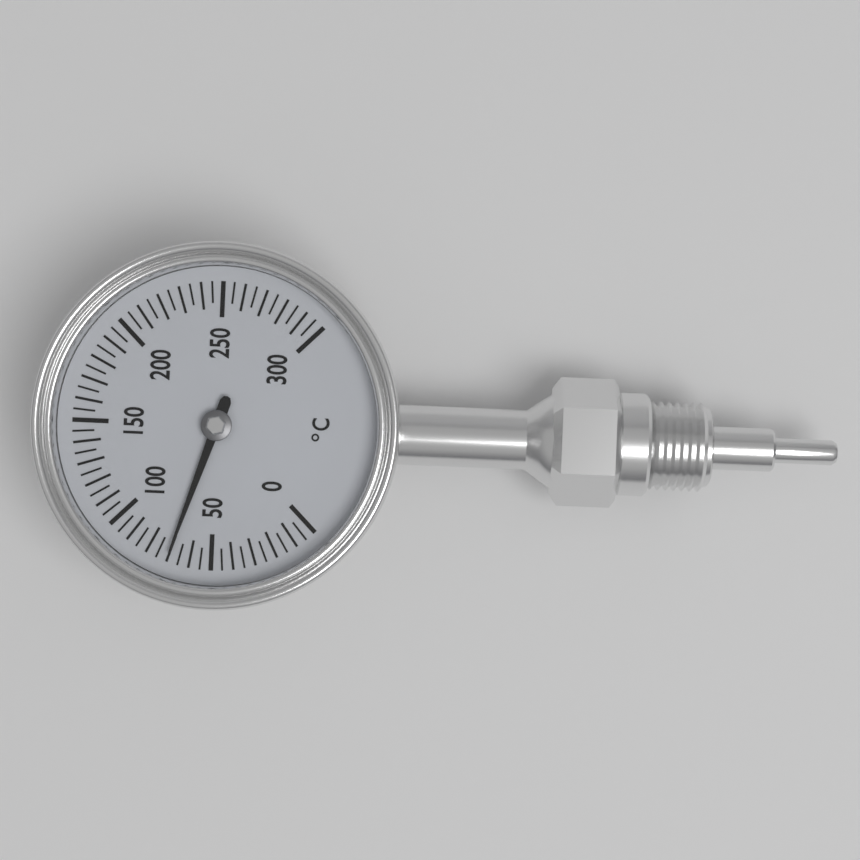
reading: 70 °C
